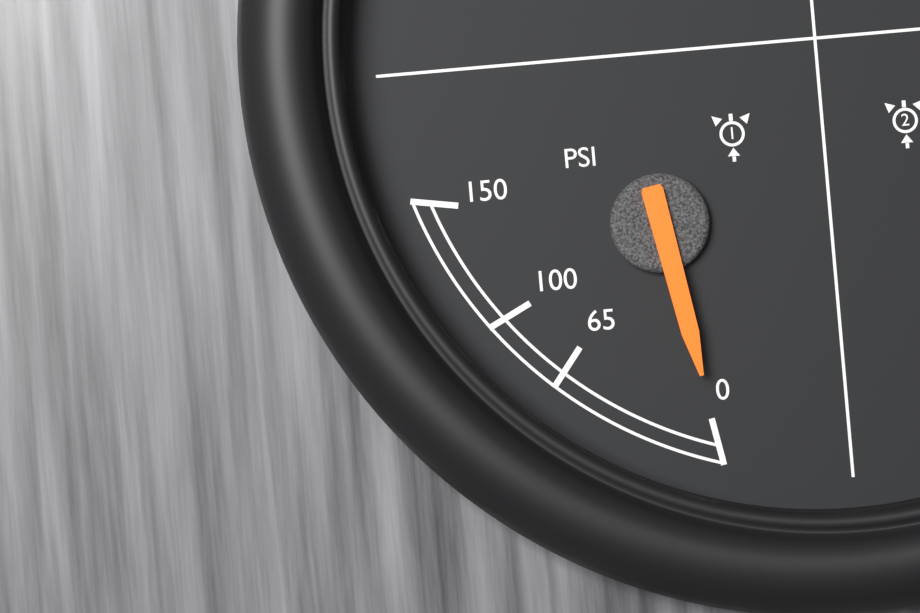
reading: 0 psi
